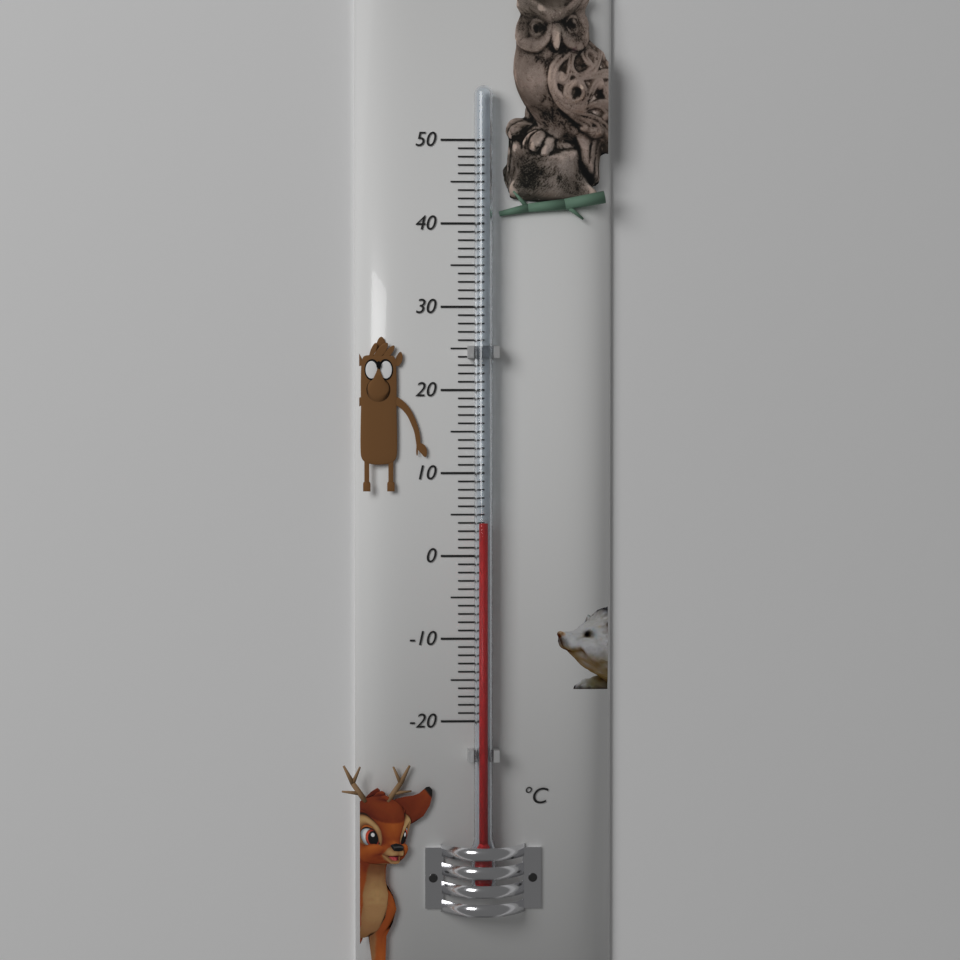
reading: 4 °C
